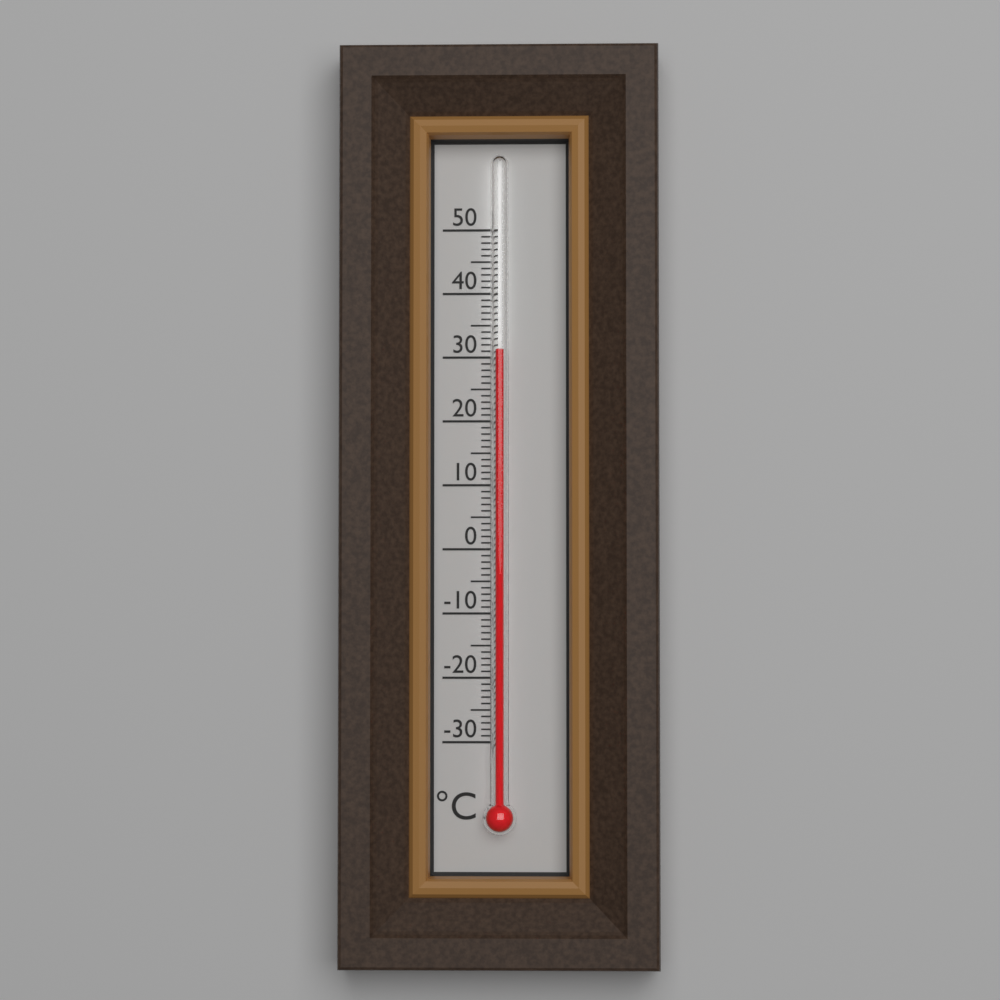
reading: 31 °C
